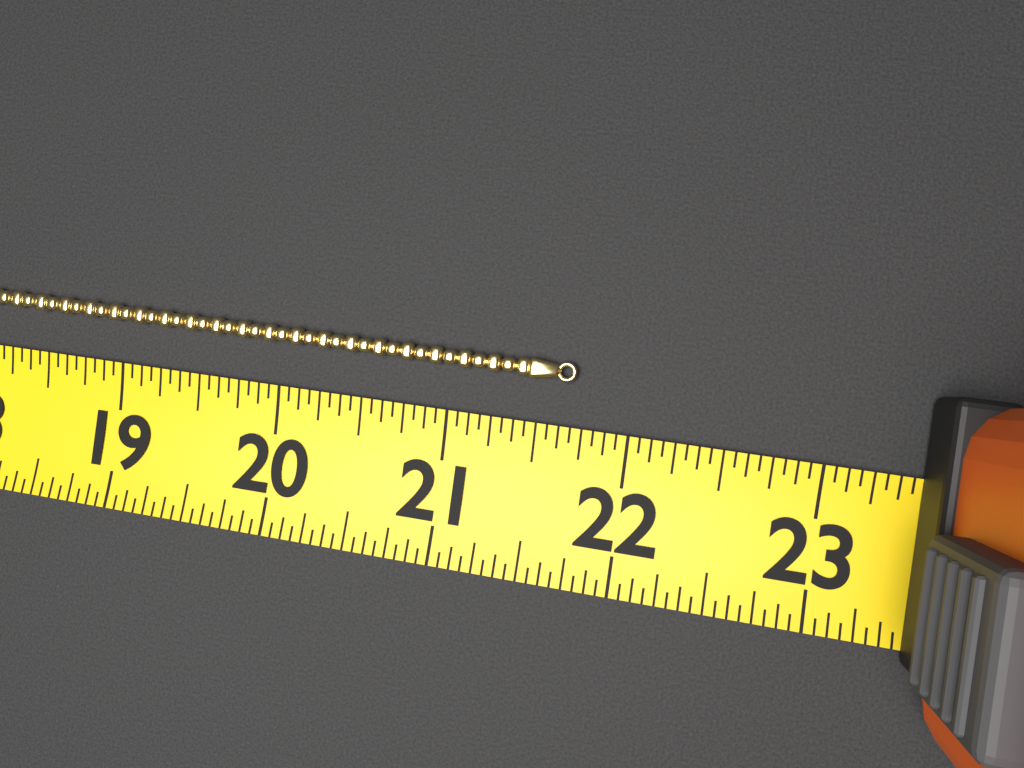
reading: 21.6875 (no unit)
